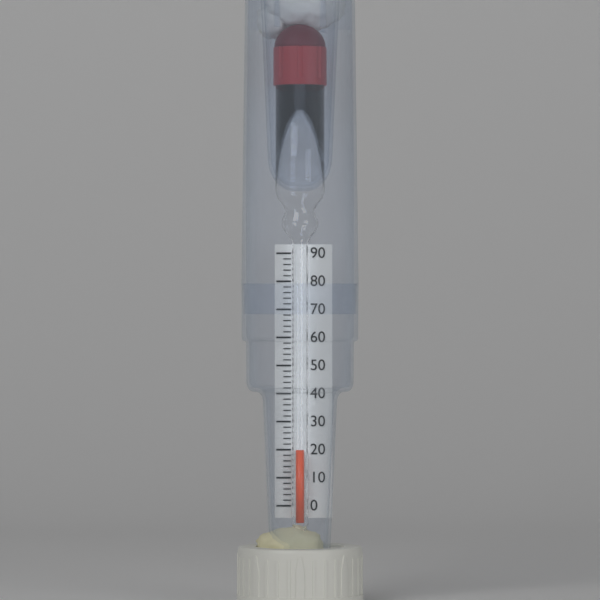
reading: 20 (no unit)
